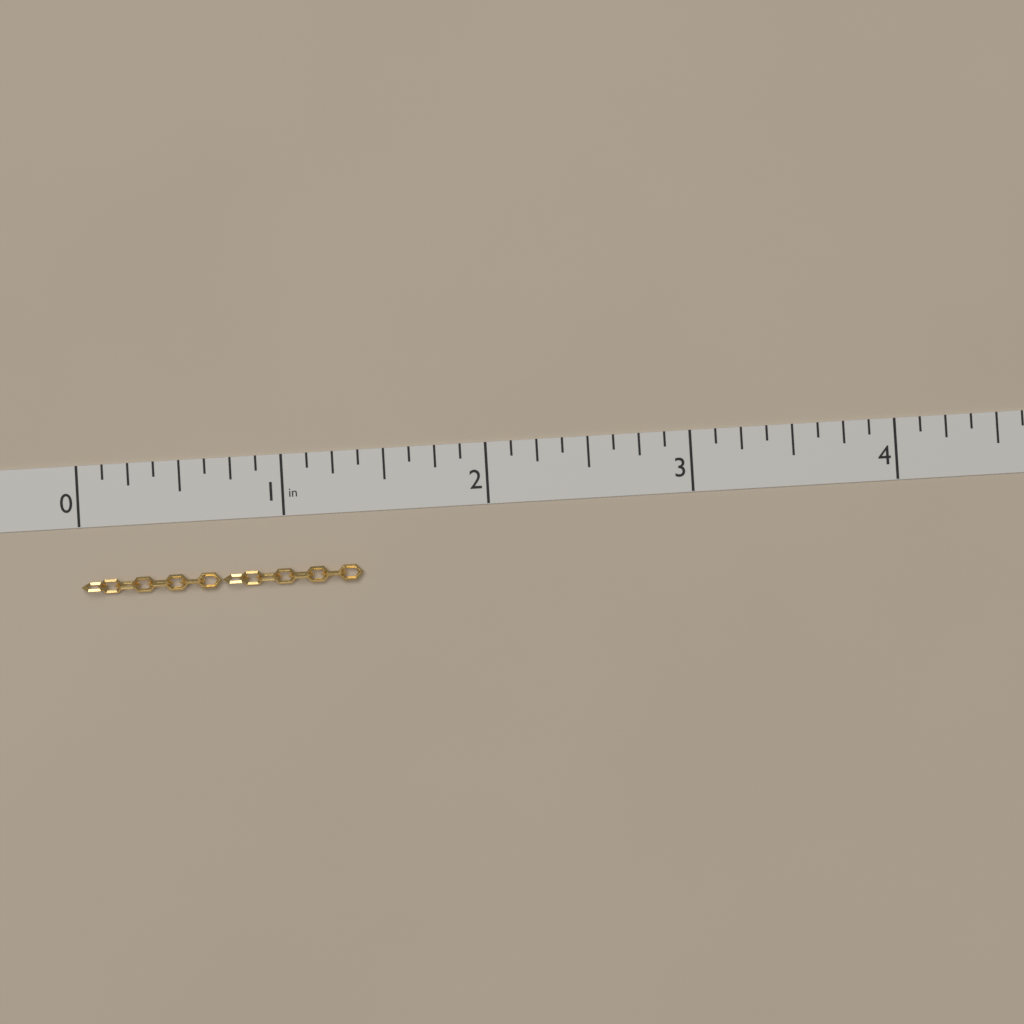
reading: 1.375 in
